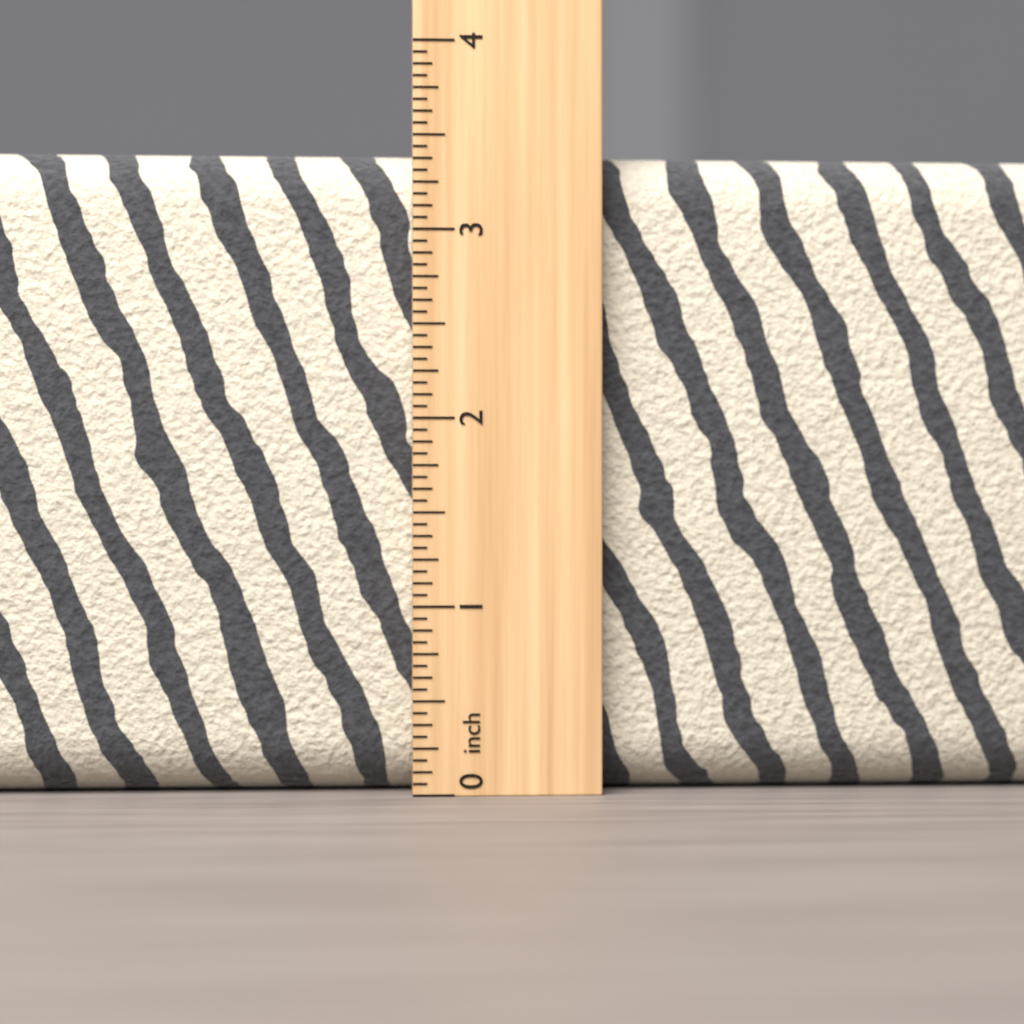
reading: 3.4375 inch
